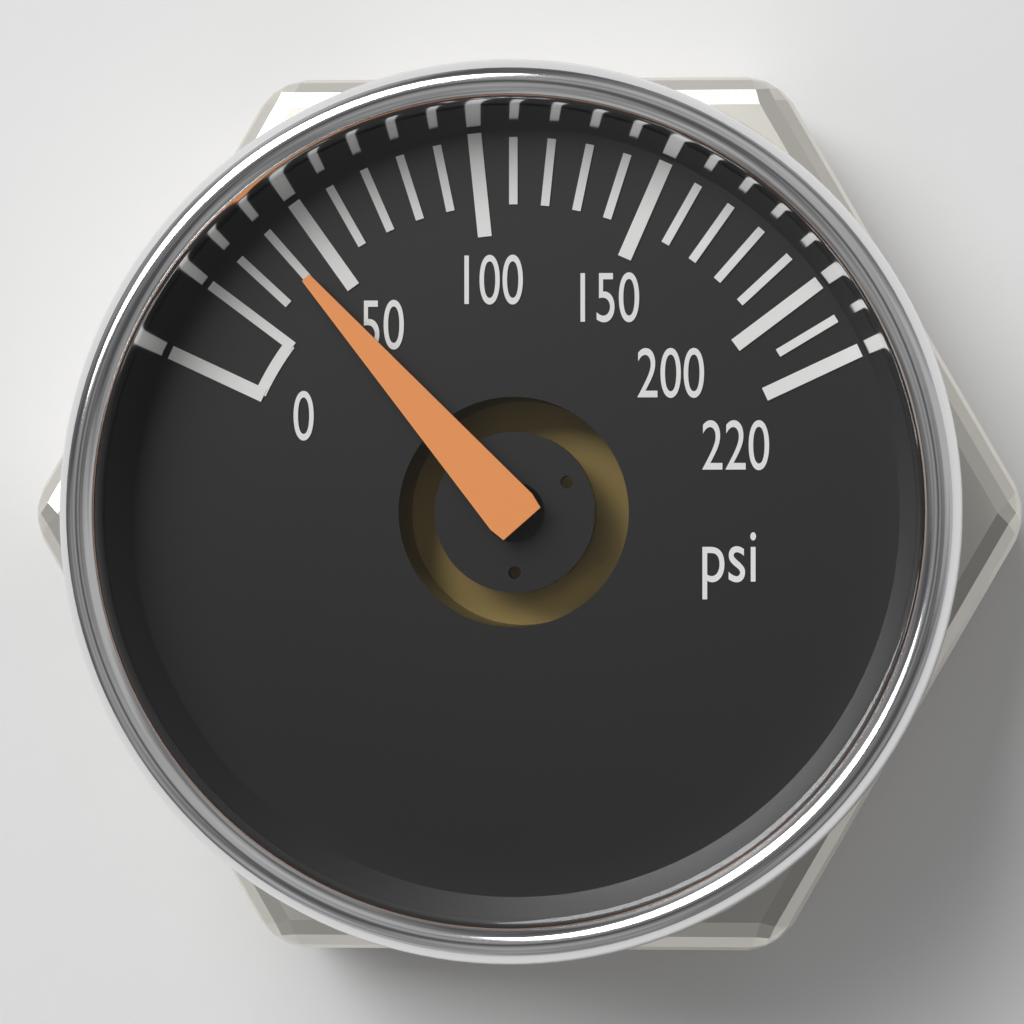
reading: 40 psi
